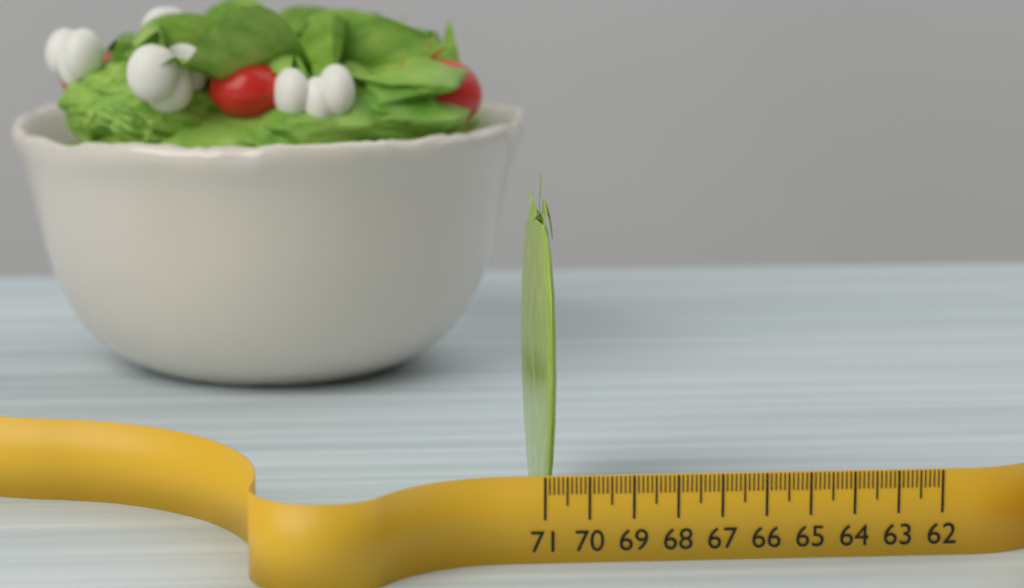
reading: 70.5 (no unit)
